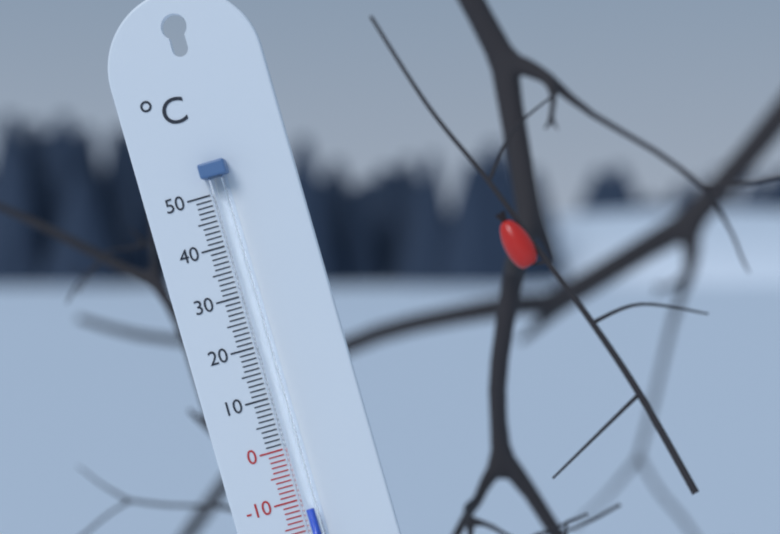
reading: -12 °C
